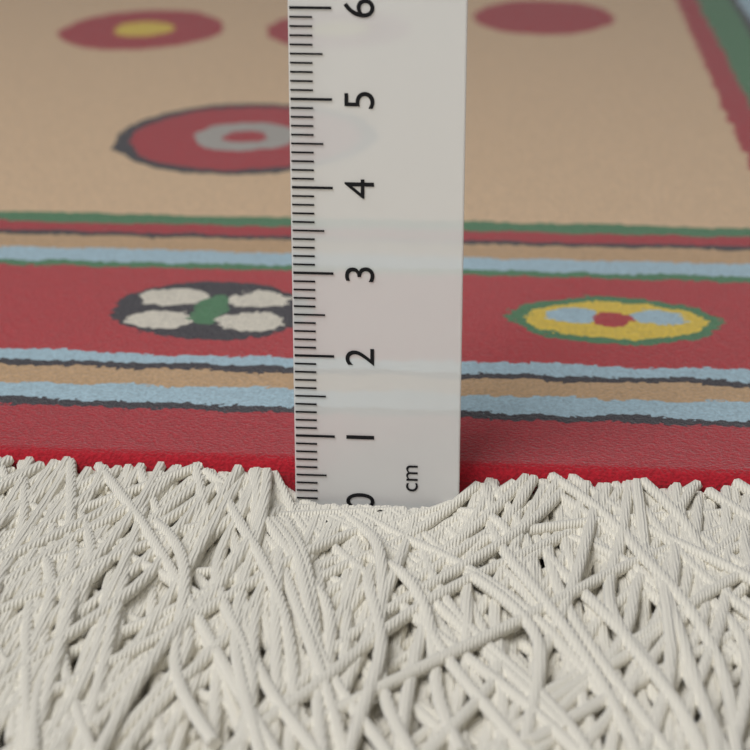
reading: 0.5 cm
